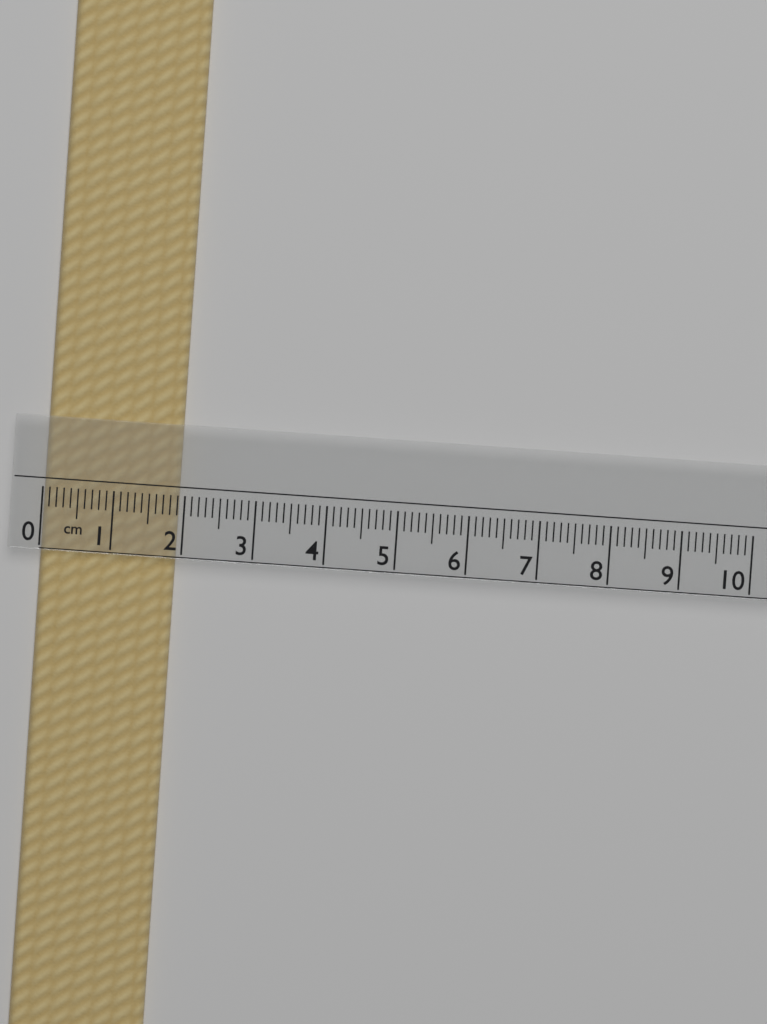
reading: 1.9 cm
